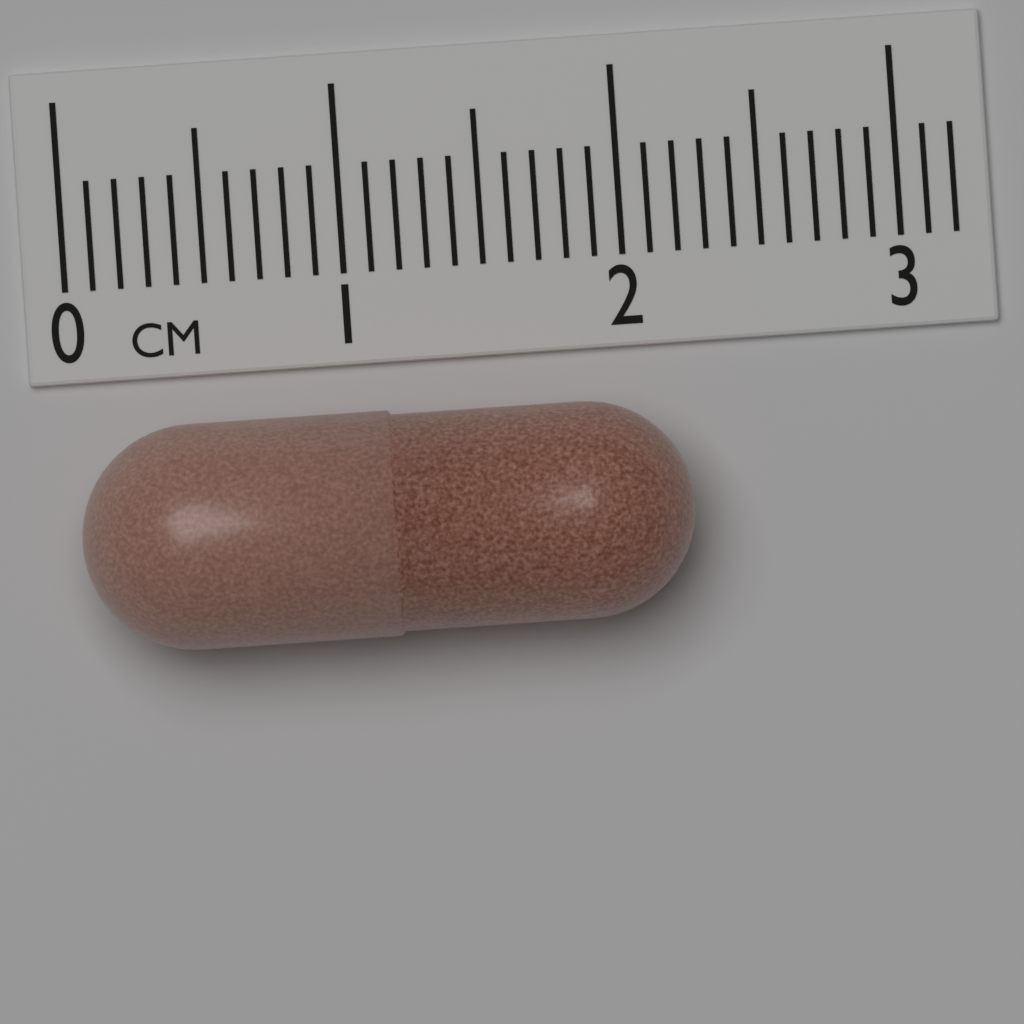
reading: 2.2 cm
